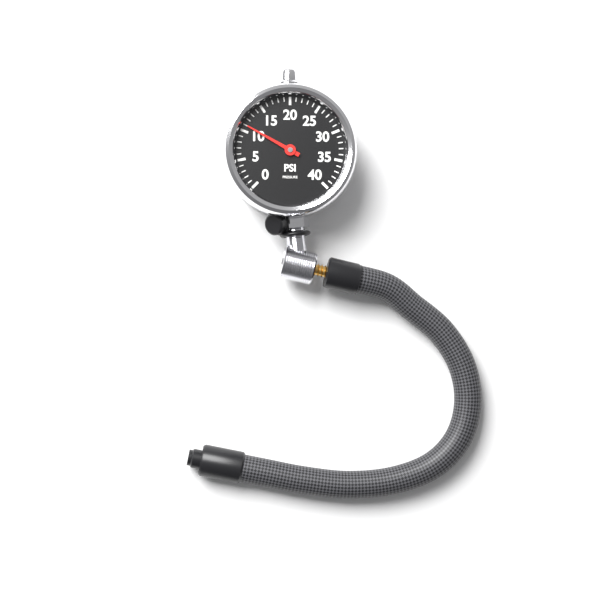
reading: 11 psi
